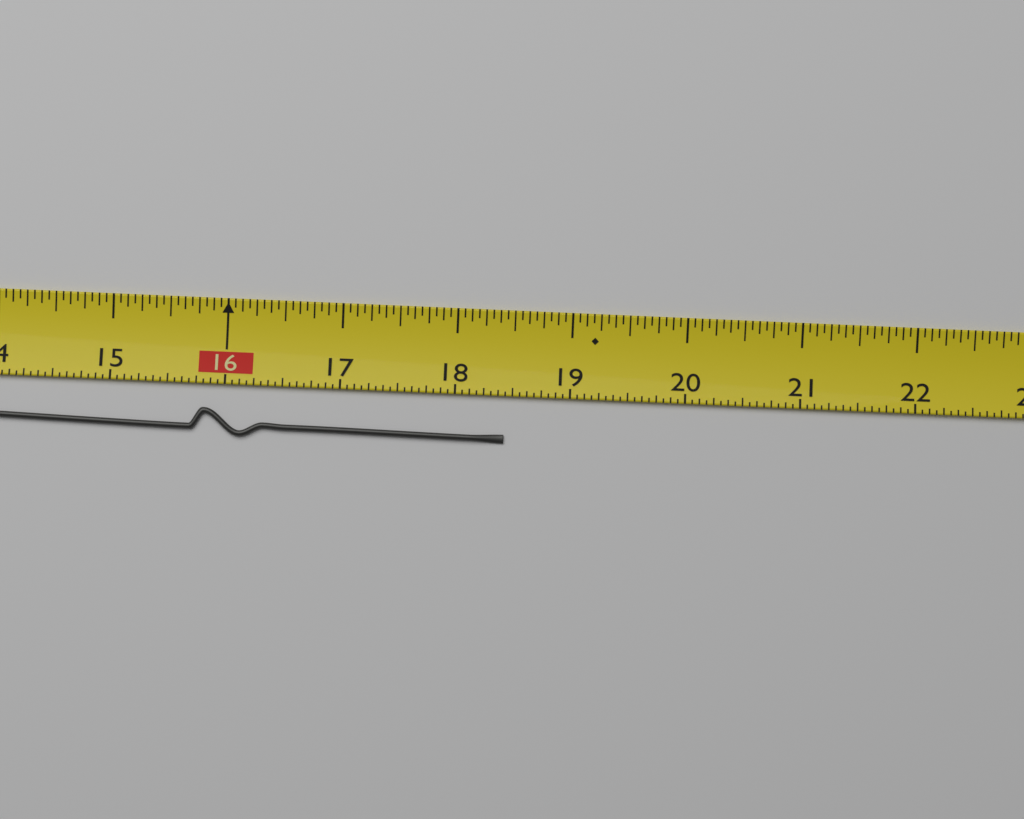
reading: 18.4375 (no unit)
